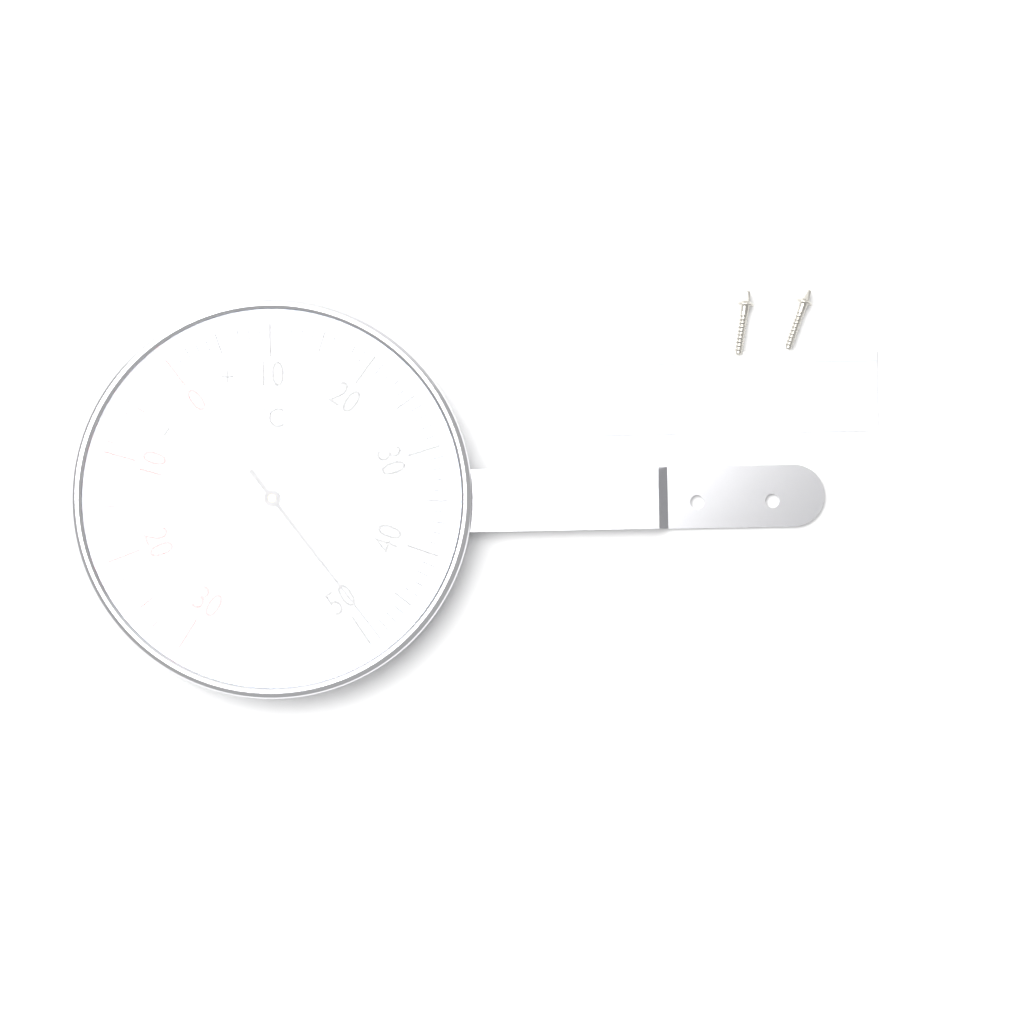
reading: 49 °C
